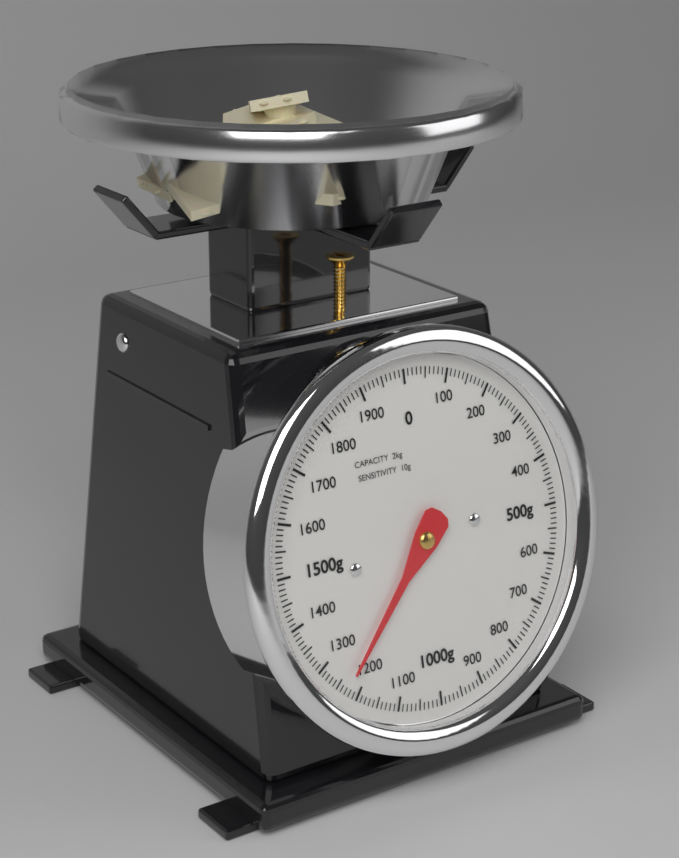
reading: 1230 g
